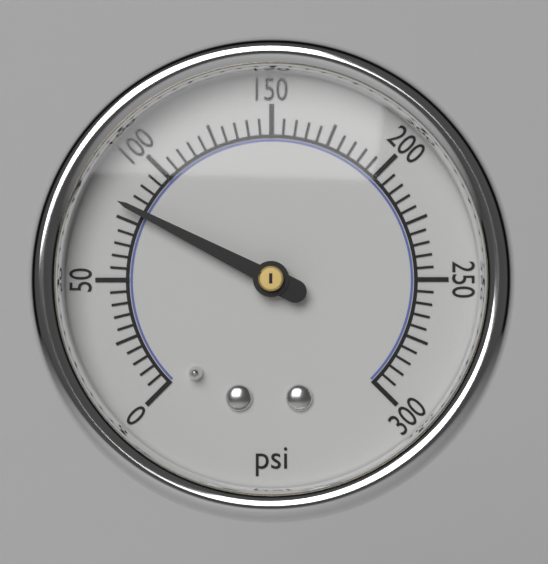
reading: 80 psi
